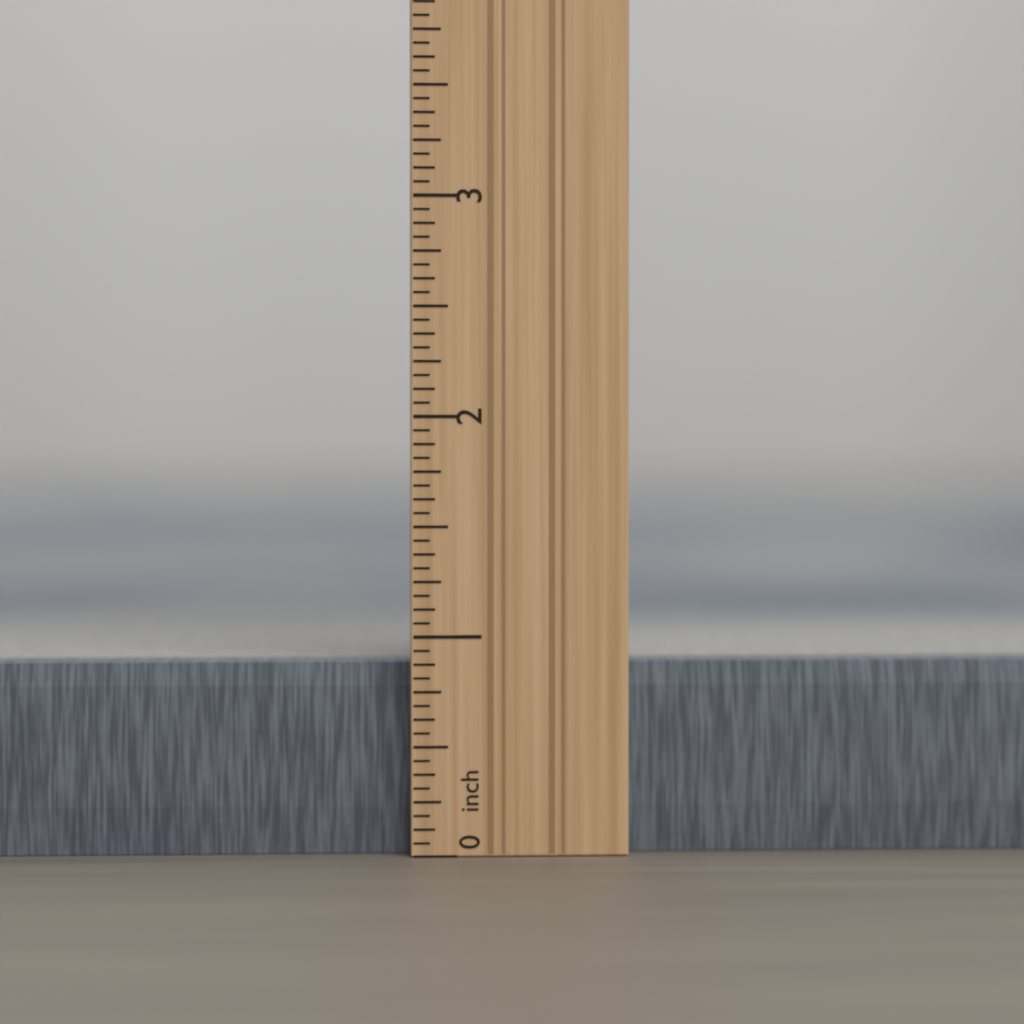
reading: 0.8750 in
